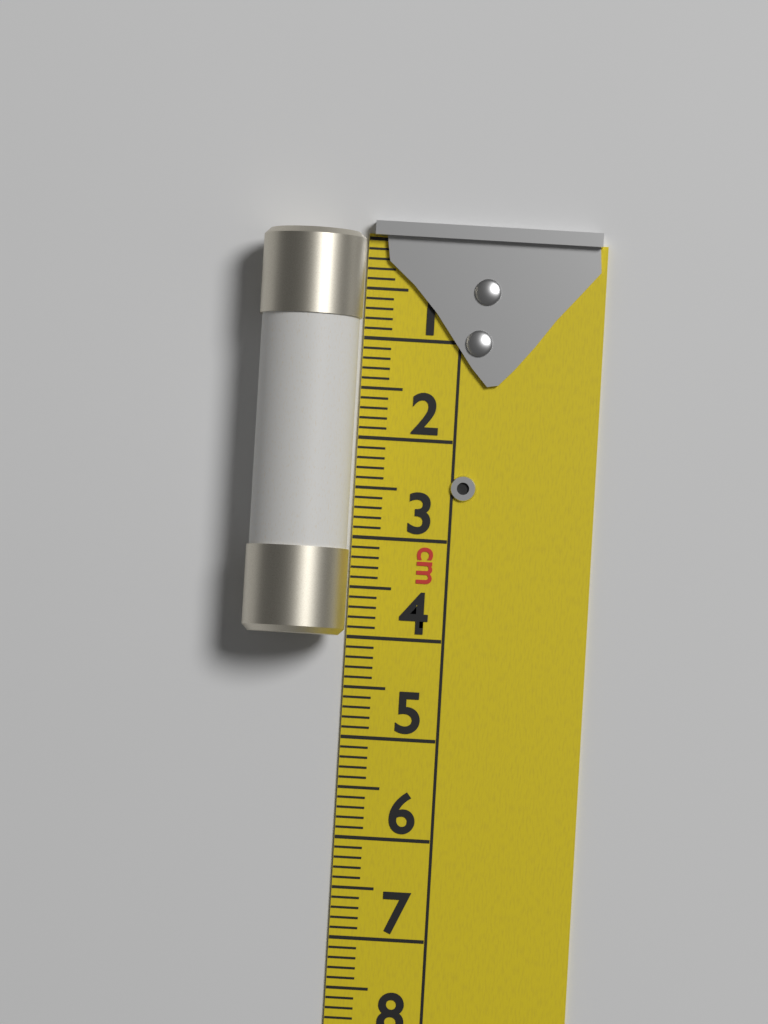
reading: 4.0 cm
